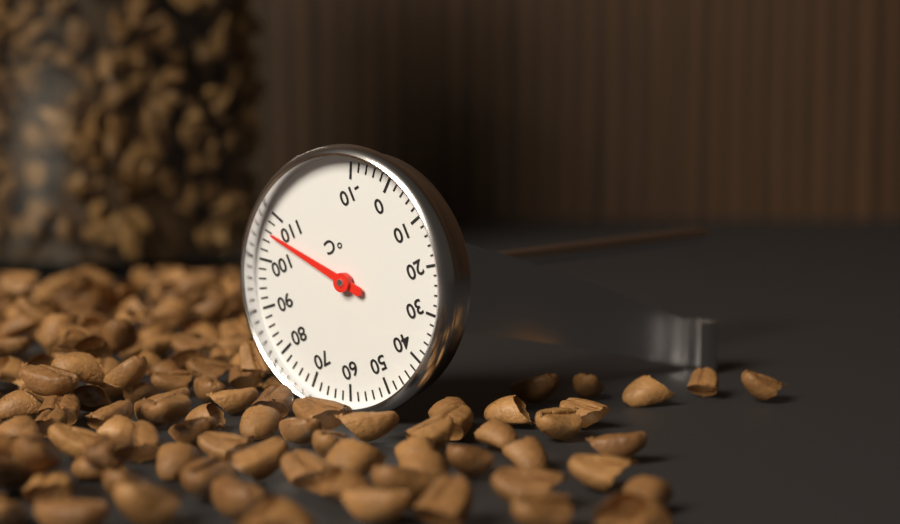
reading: 106 °C
